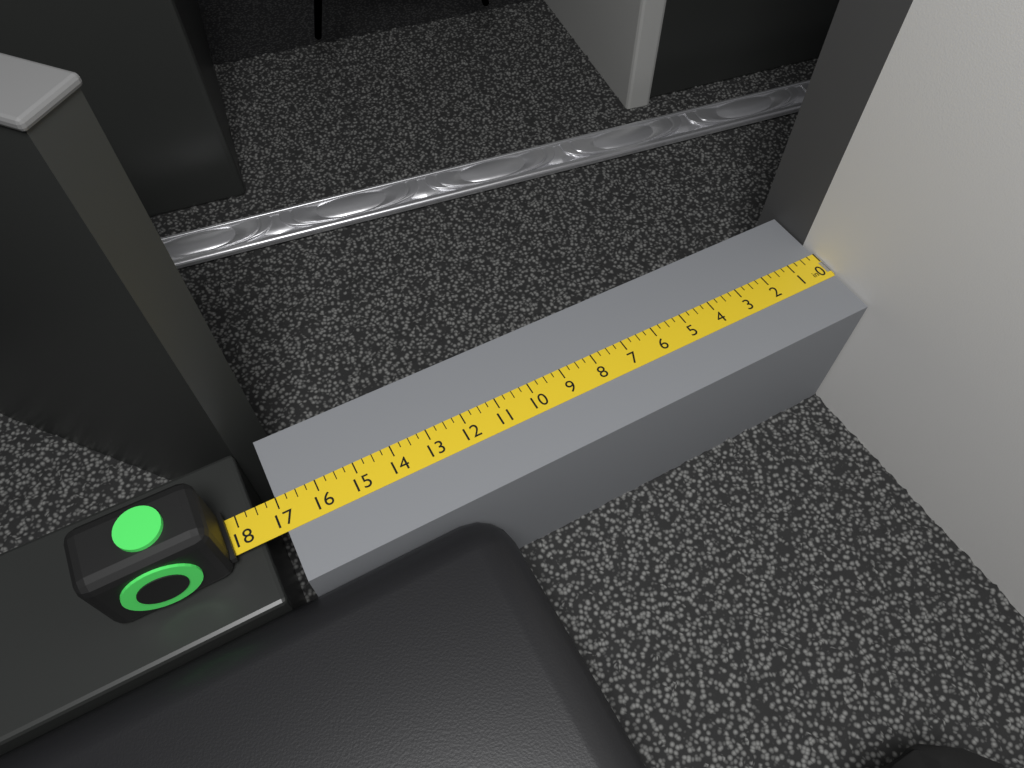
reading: 17.00 in
